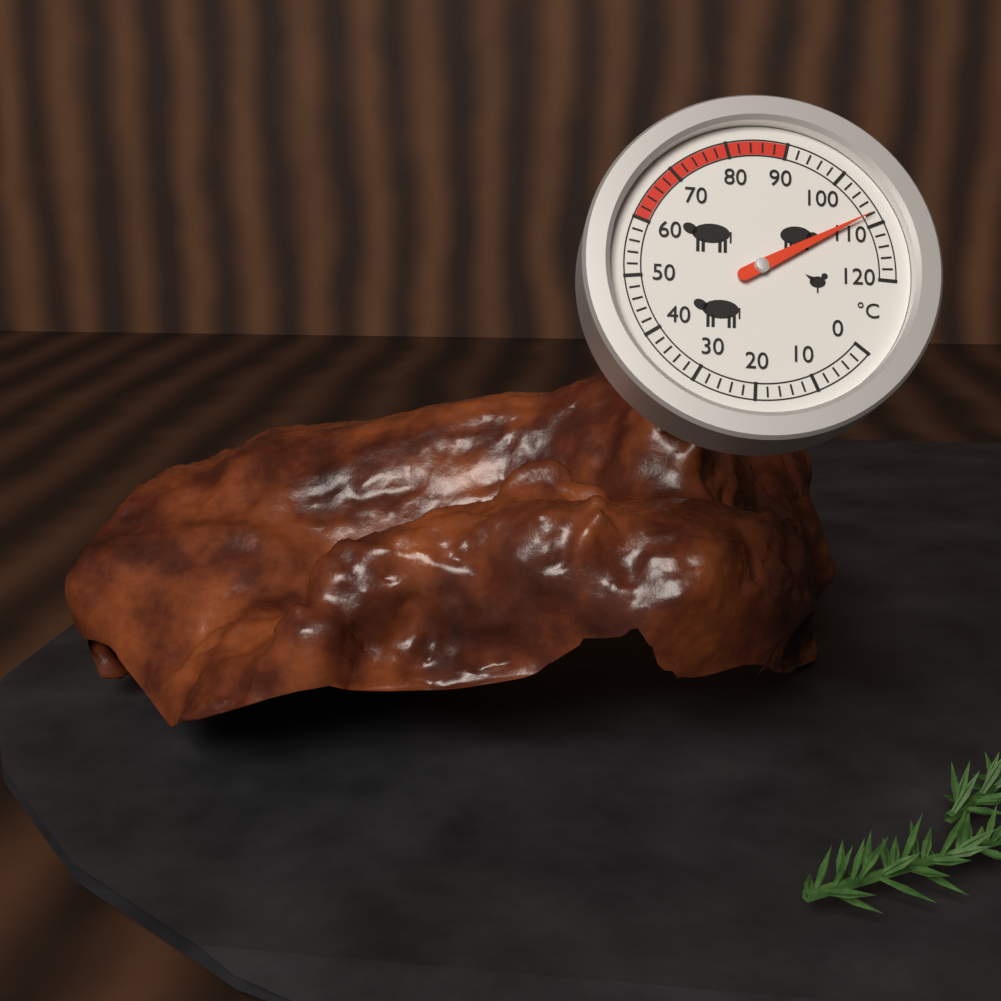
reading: 108 °C
